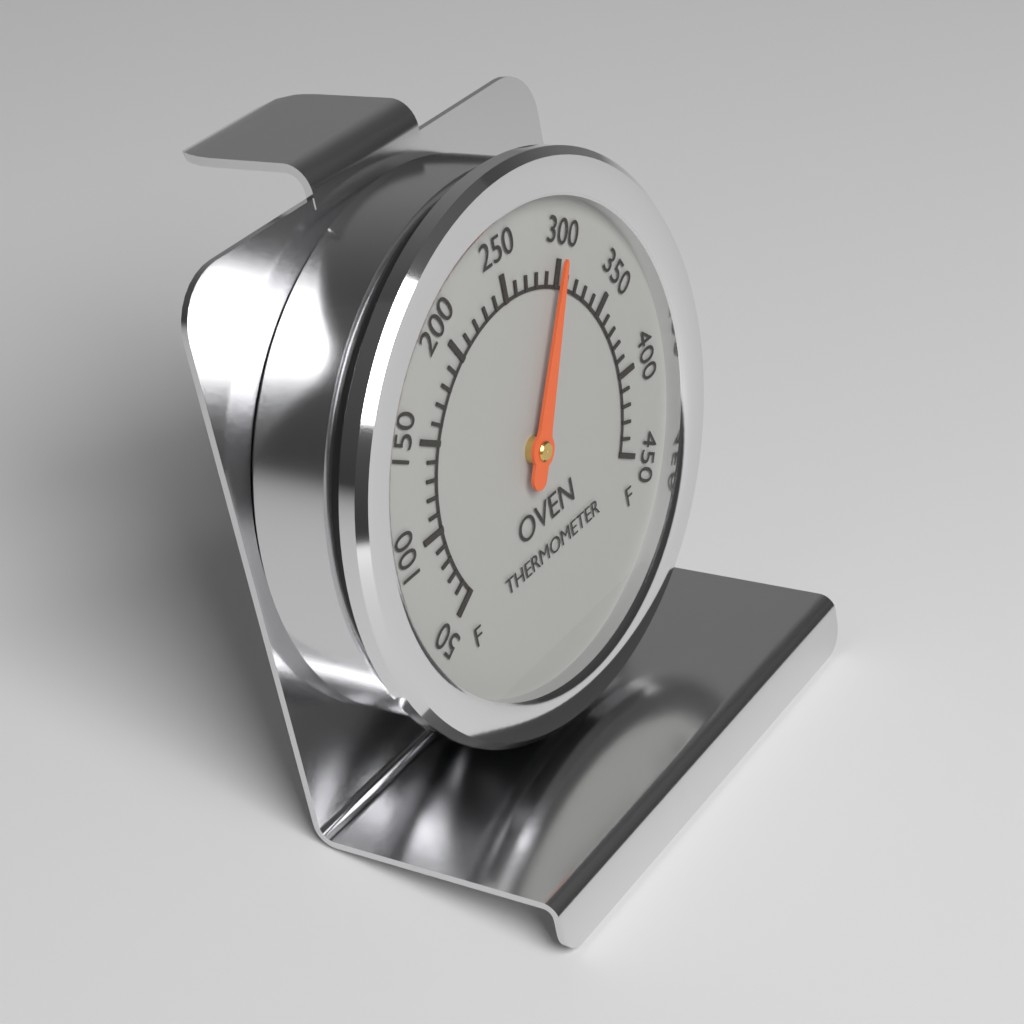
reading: 300 °F
